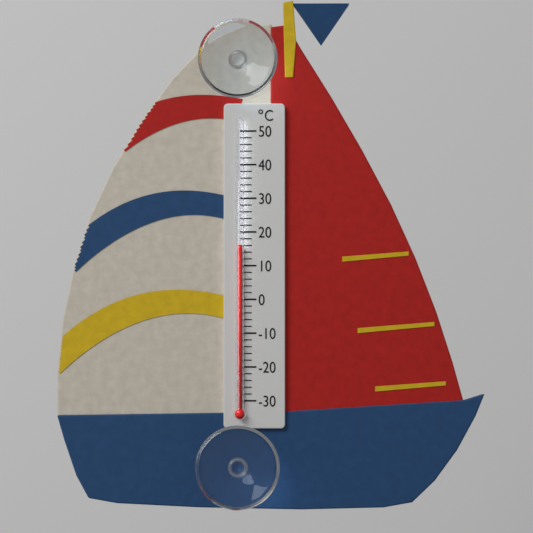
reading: 16 °C
